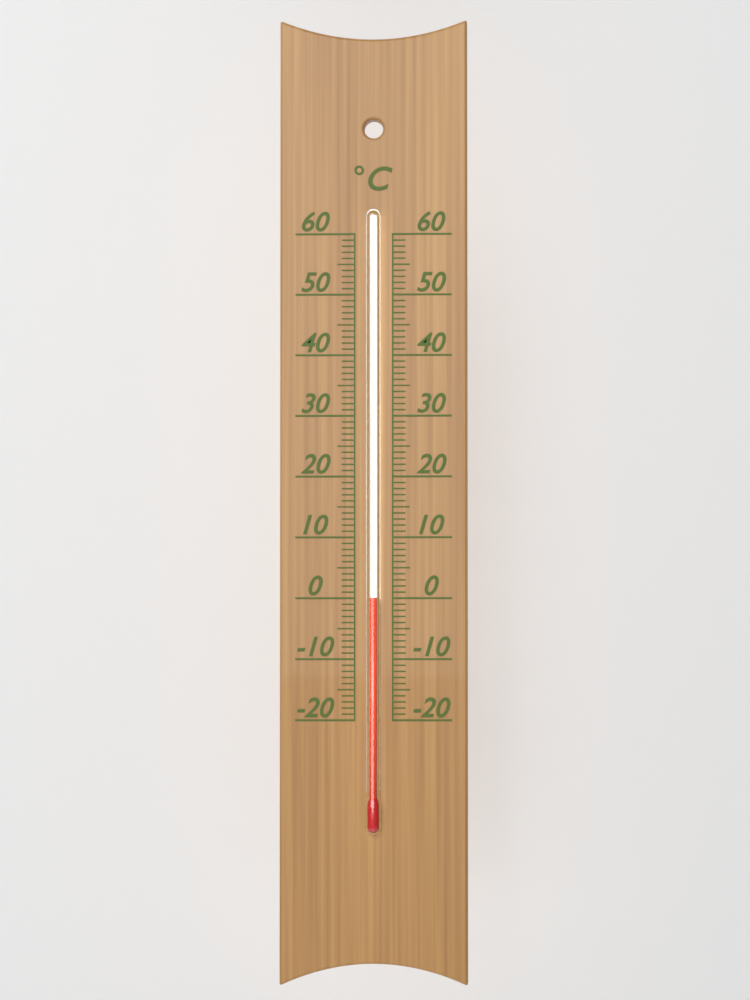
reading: 0 °C
